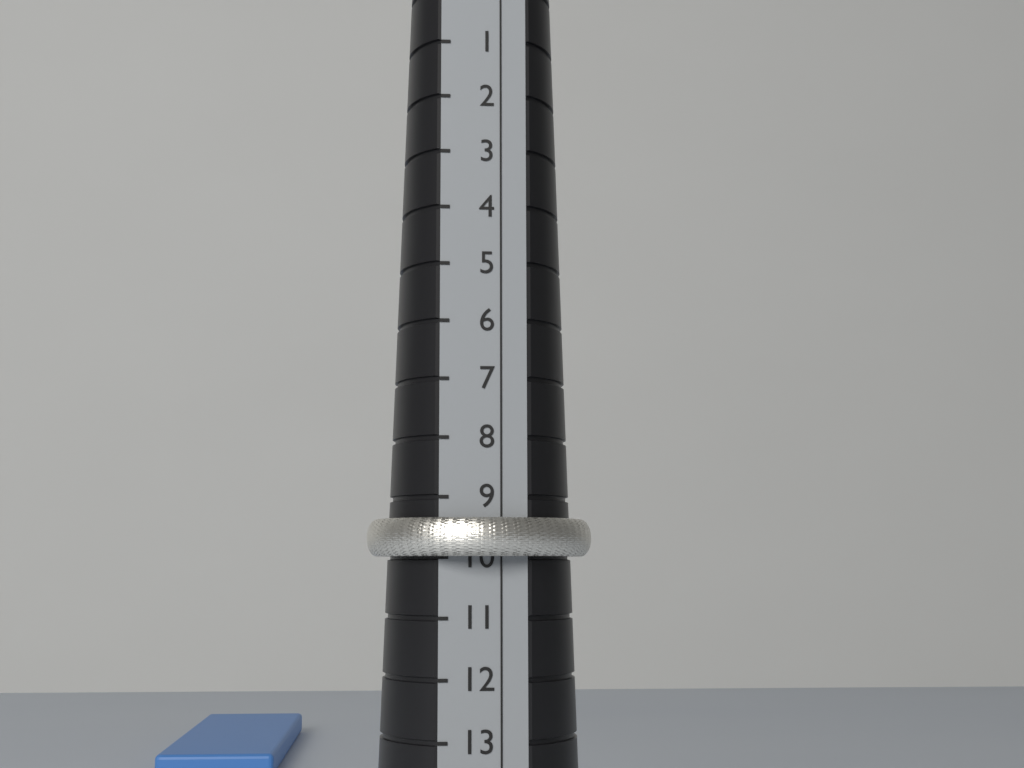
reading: 10 (no unit)
